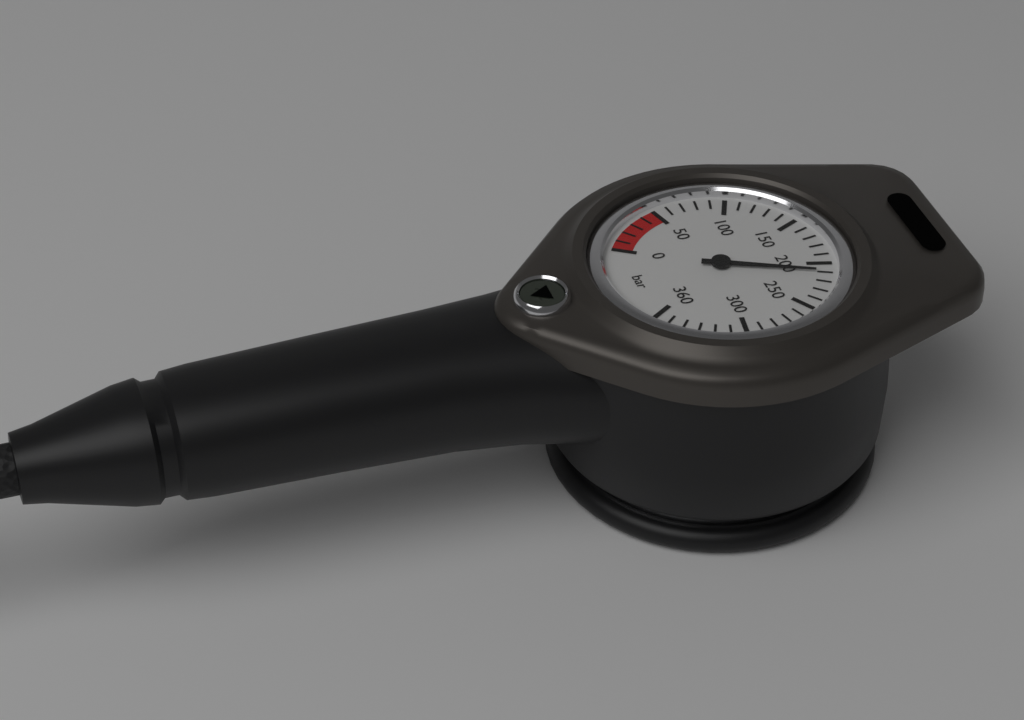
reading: 210 bar
